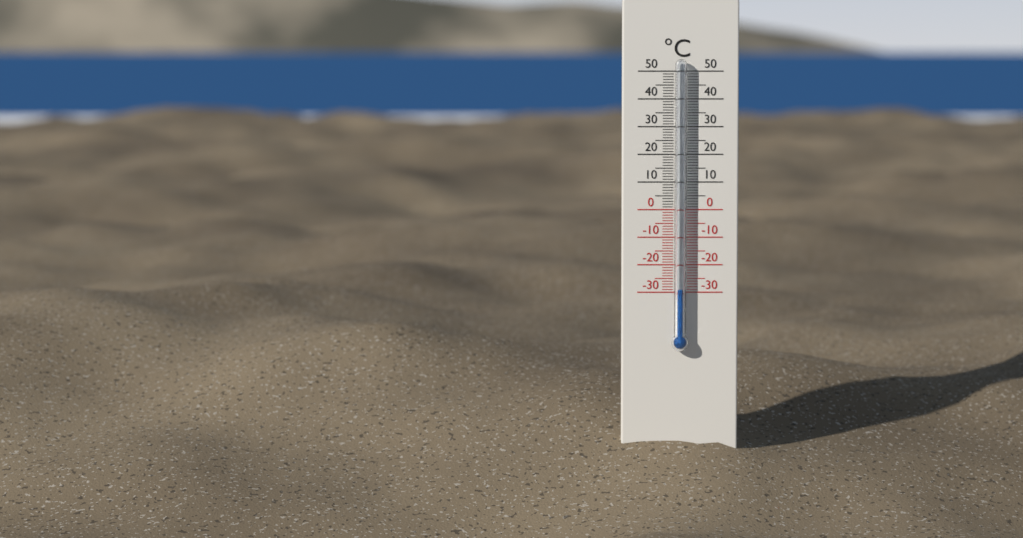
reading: -29 °C
